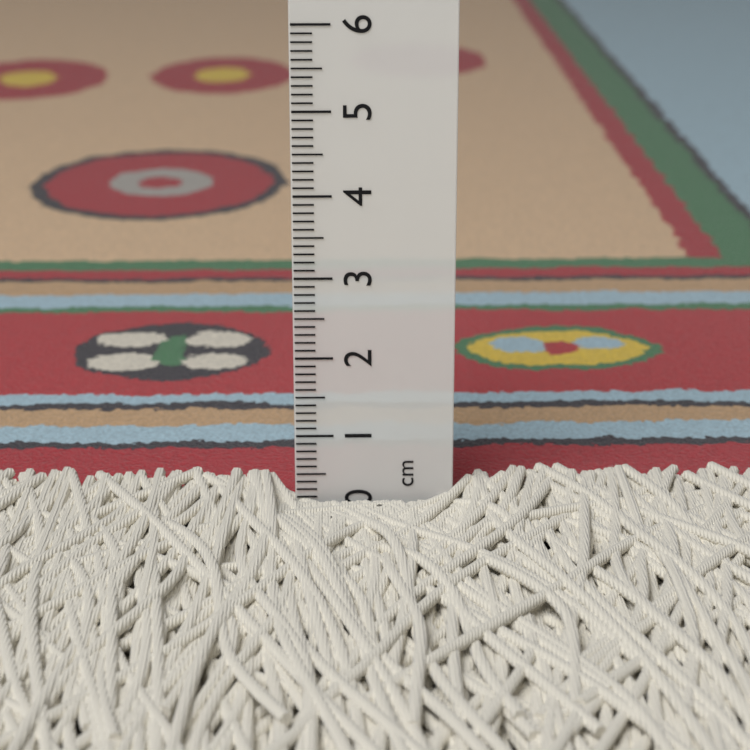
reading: 0.1 cm
